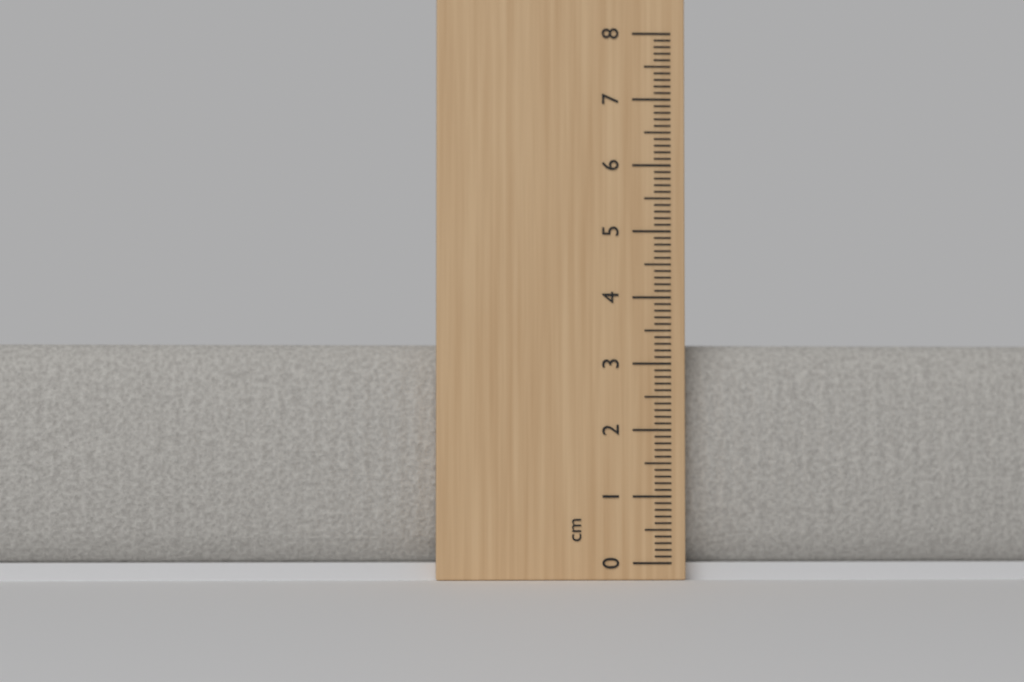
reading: 3.3 cm
